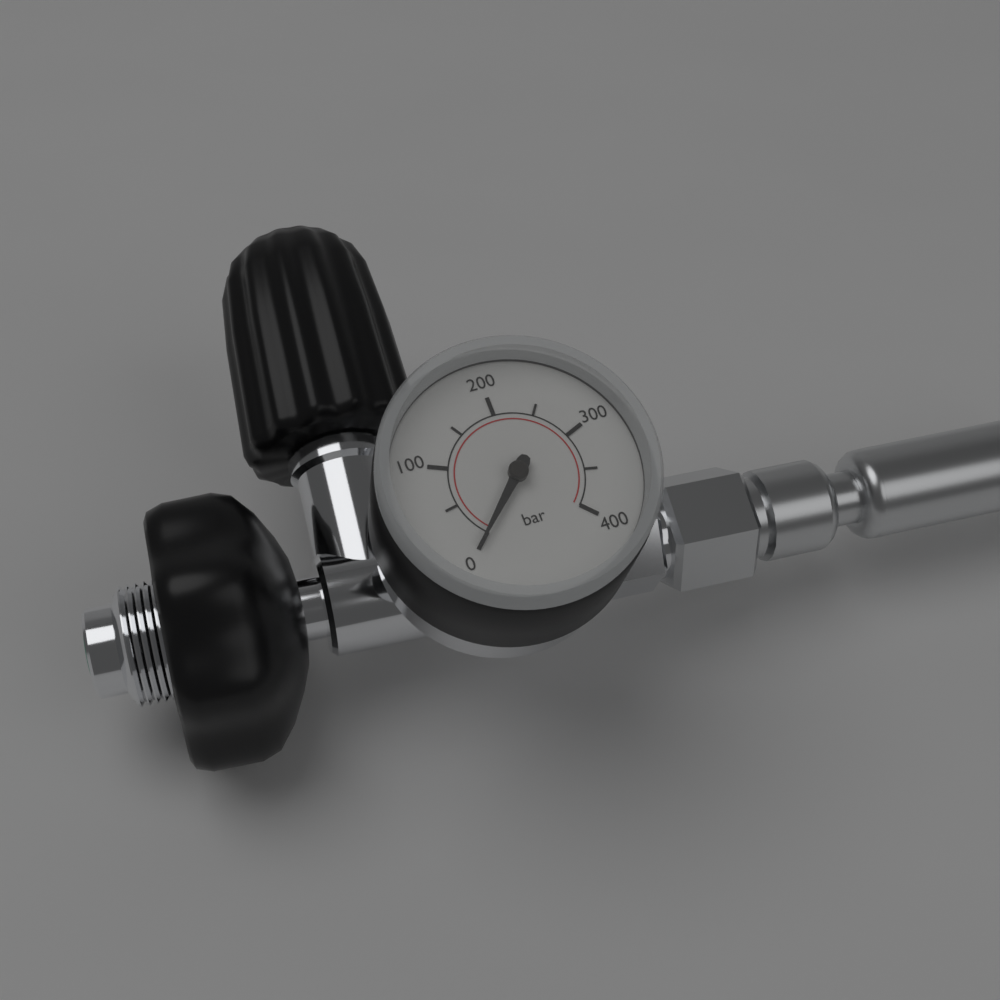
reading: 0 bar
